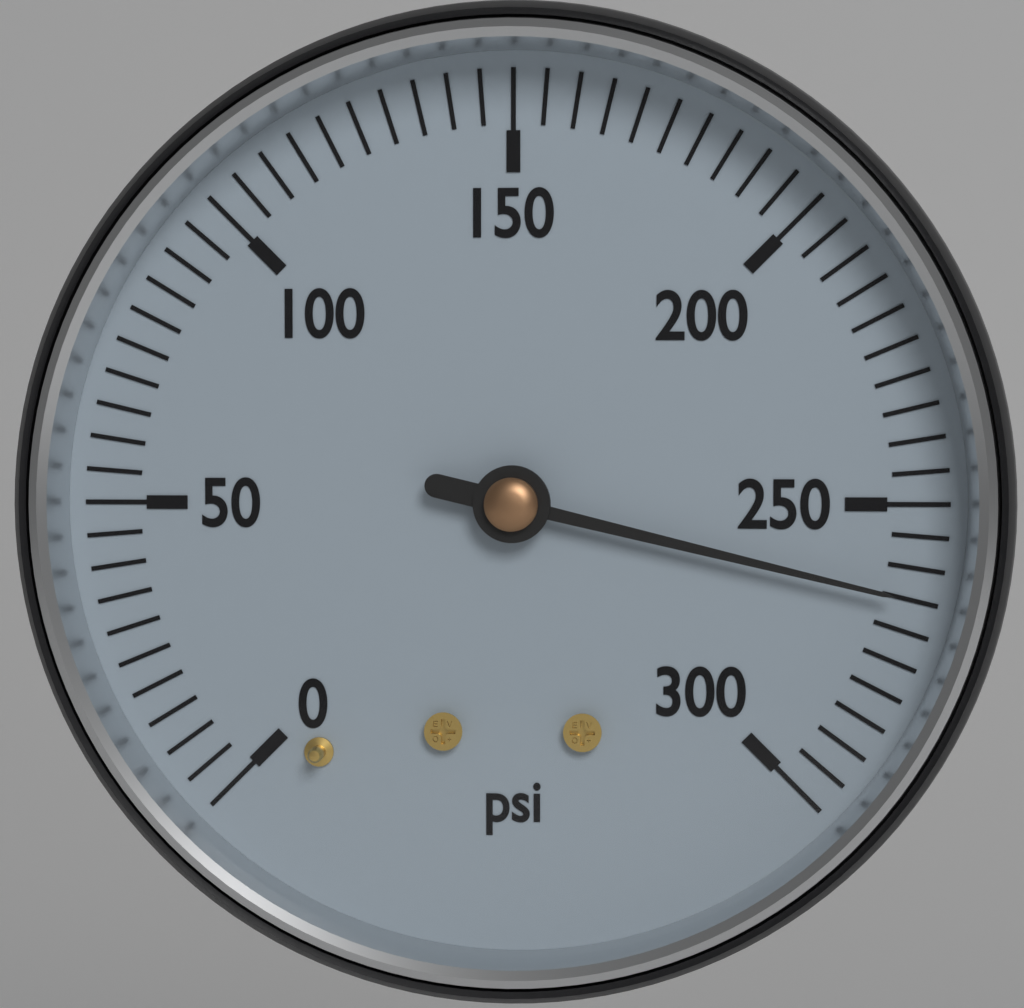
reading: 265 psi
